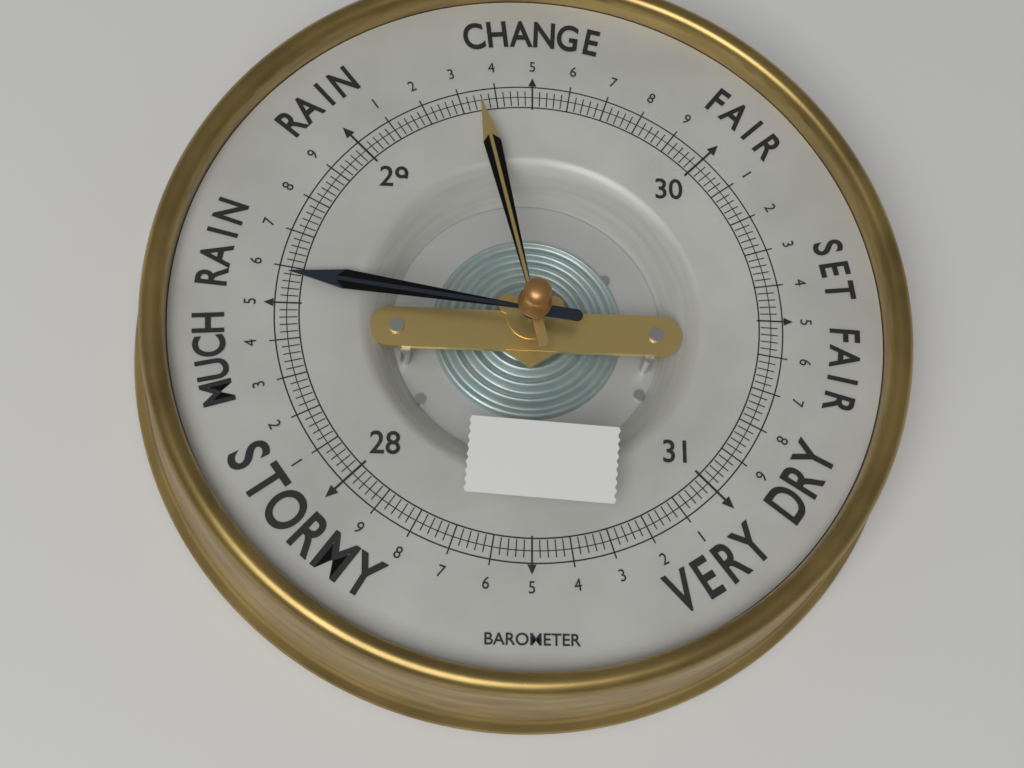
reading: 28.58 (no unit)
